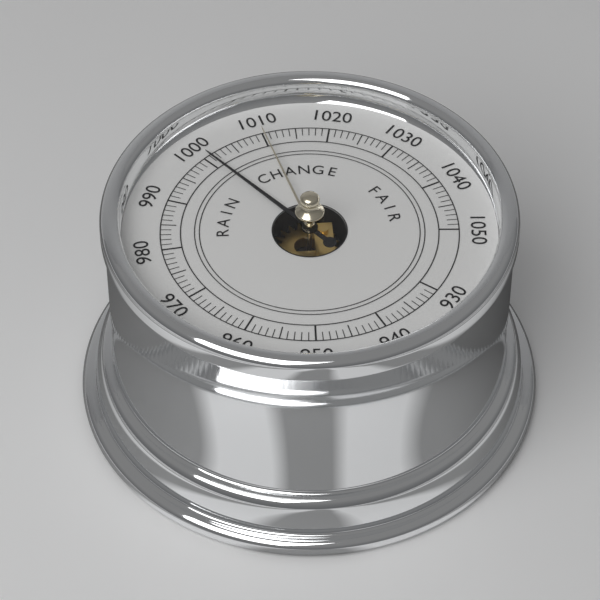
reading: 1001 (no unit)
